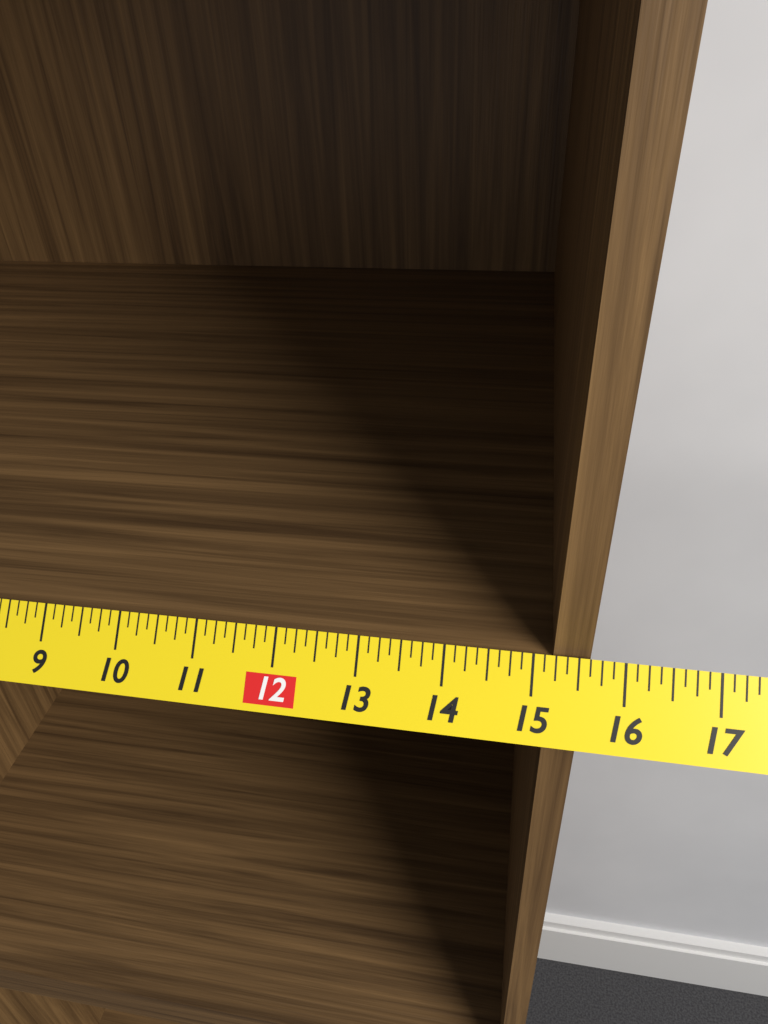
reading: 15.625 in
